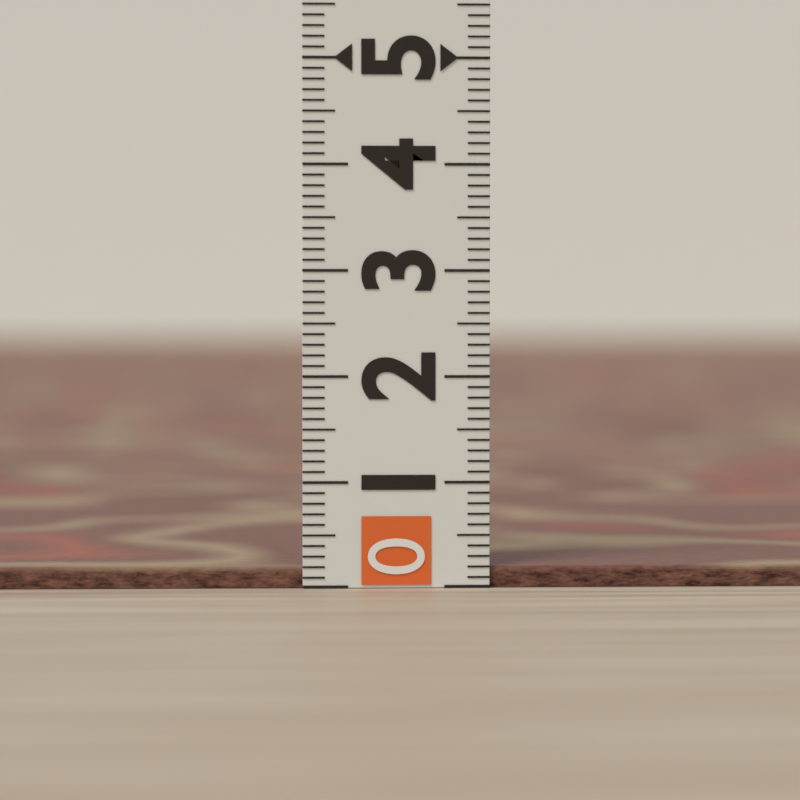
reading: 0.2 (no unit)
